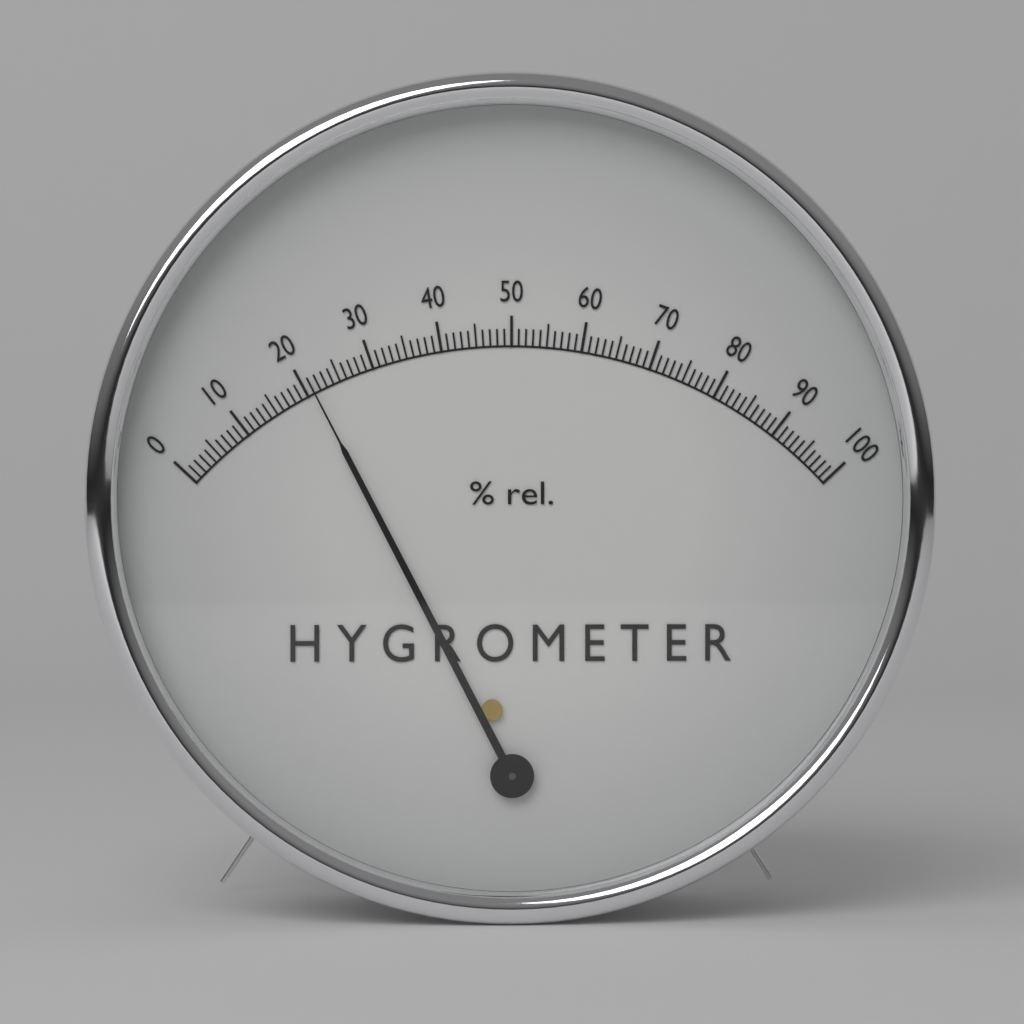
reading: 21 %
